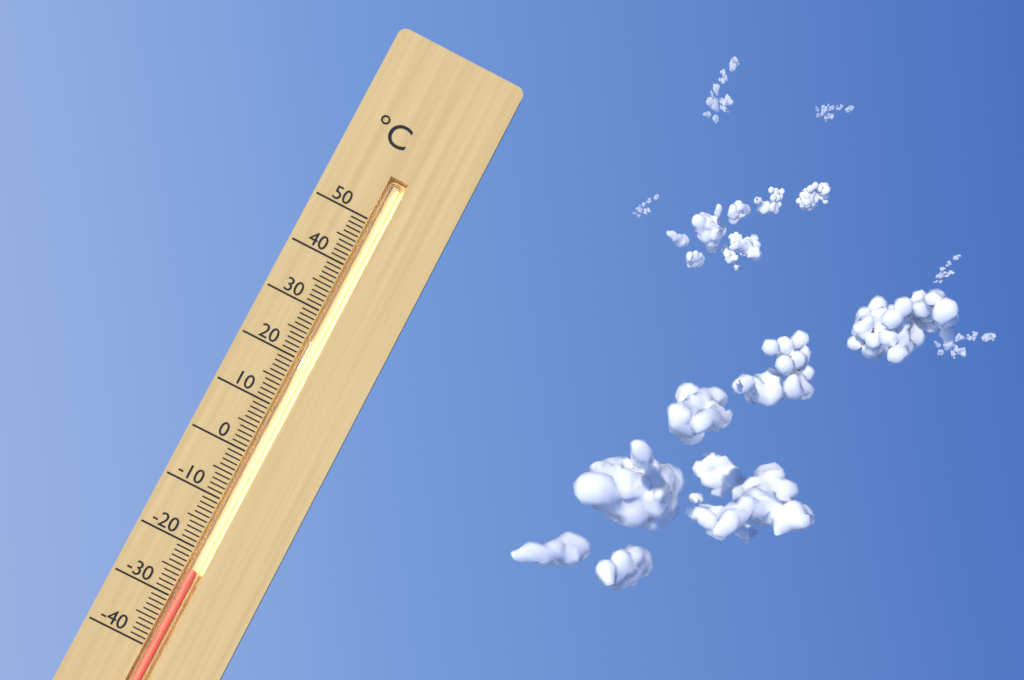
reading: -24 °C
